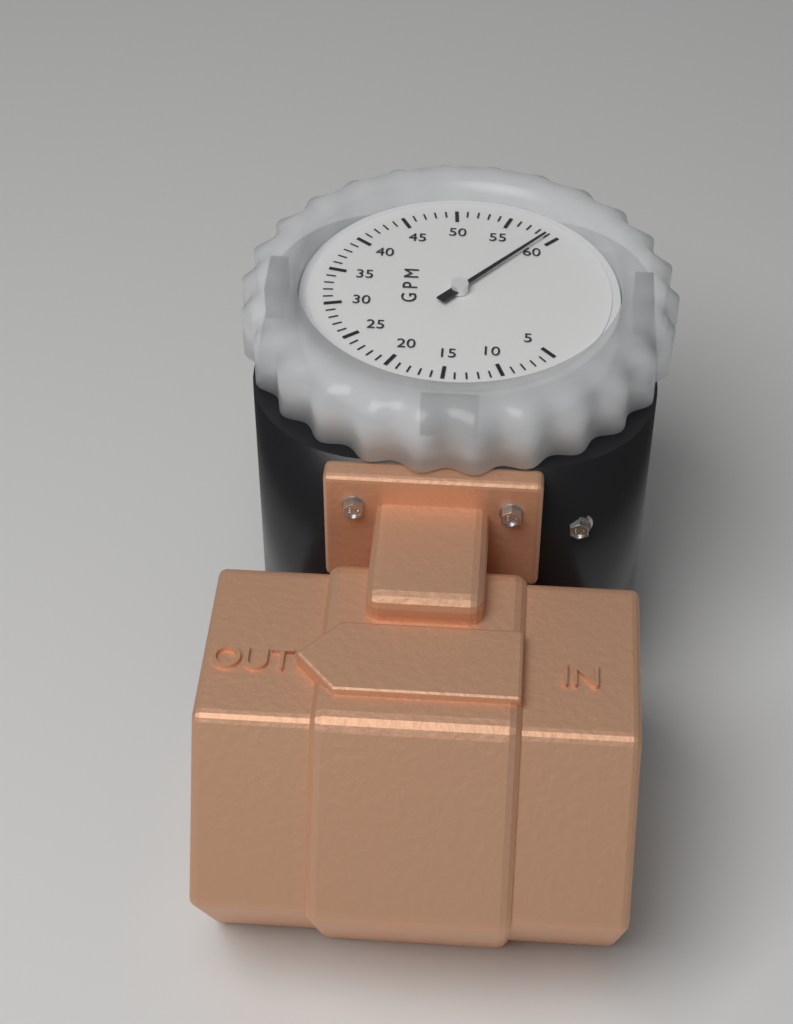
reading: 59 GPM
